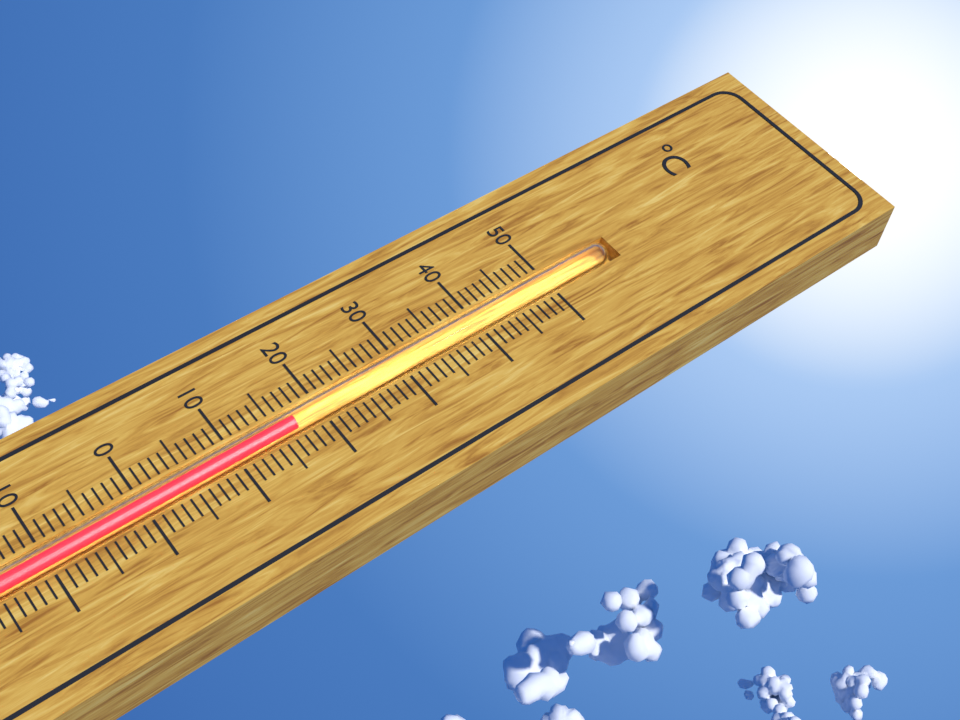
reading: 17 °C
